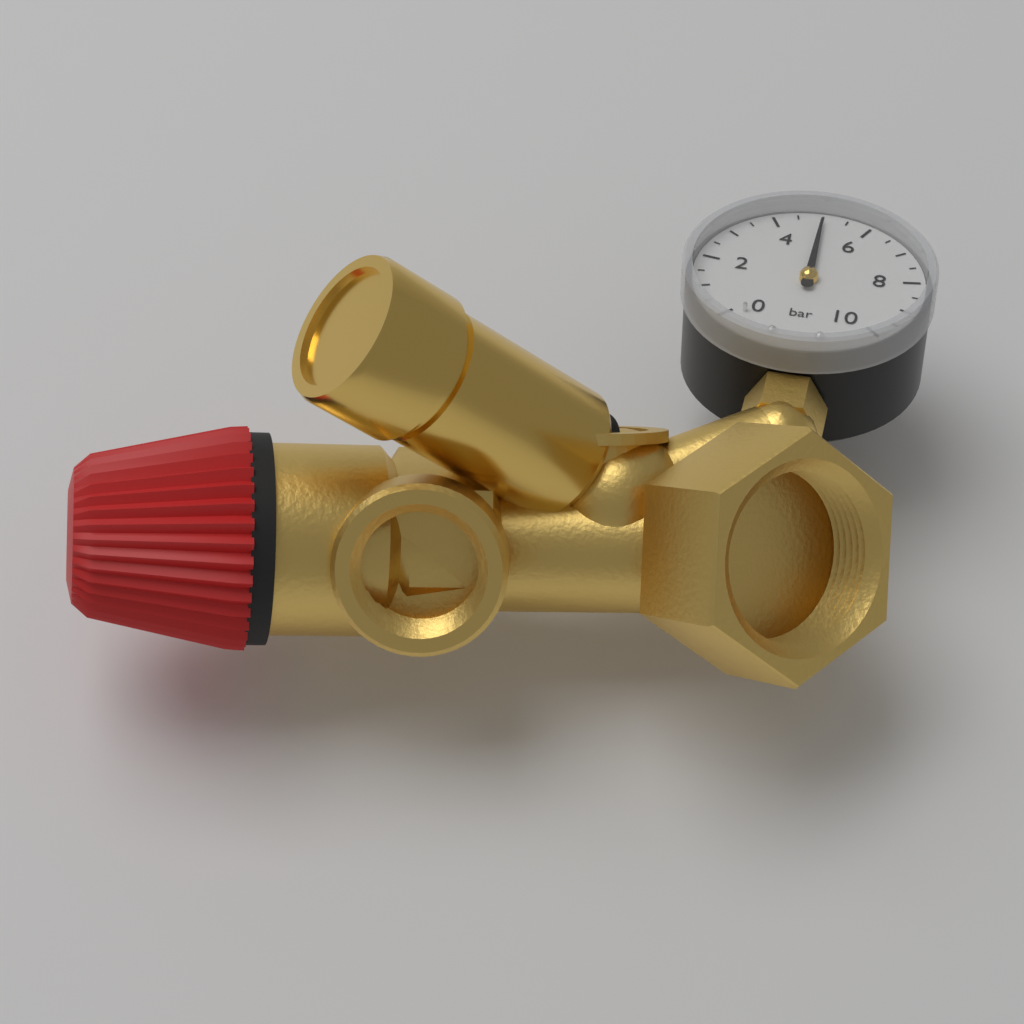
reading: 5.0 bar
